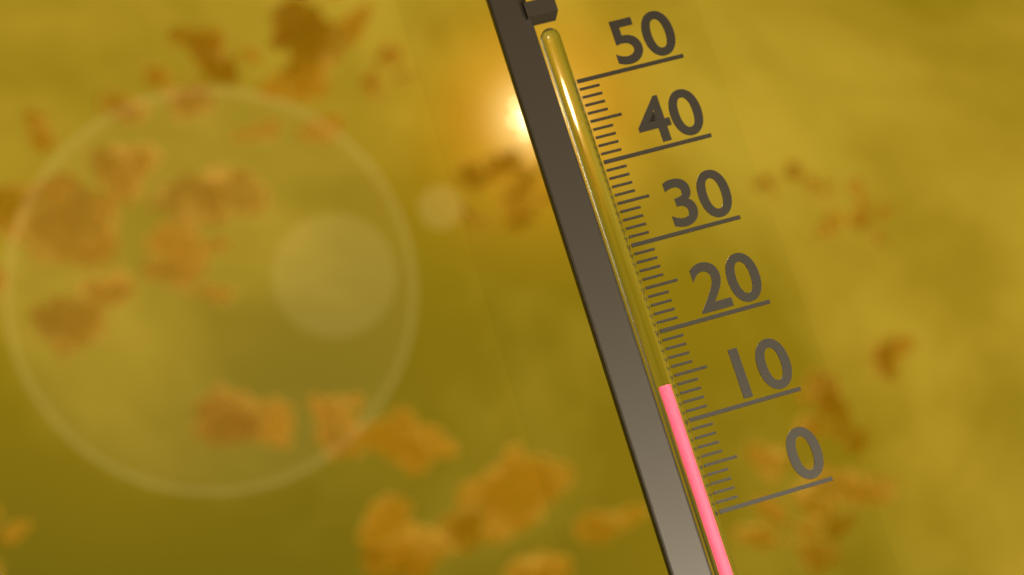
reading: 14 (no unit)
